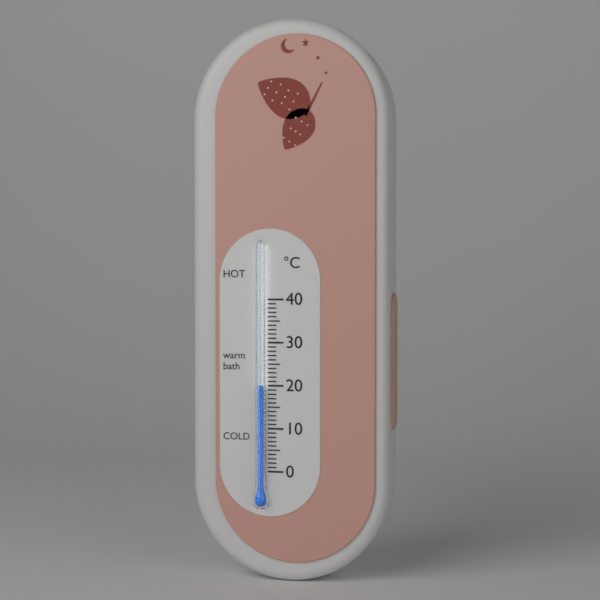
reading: 20 °C
